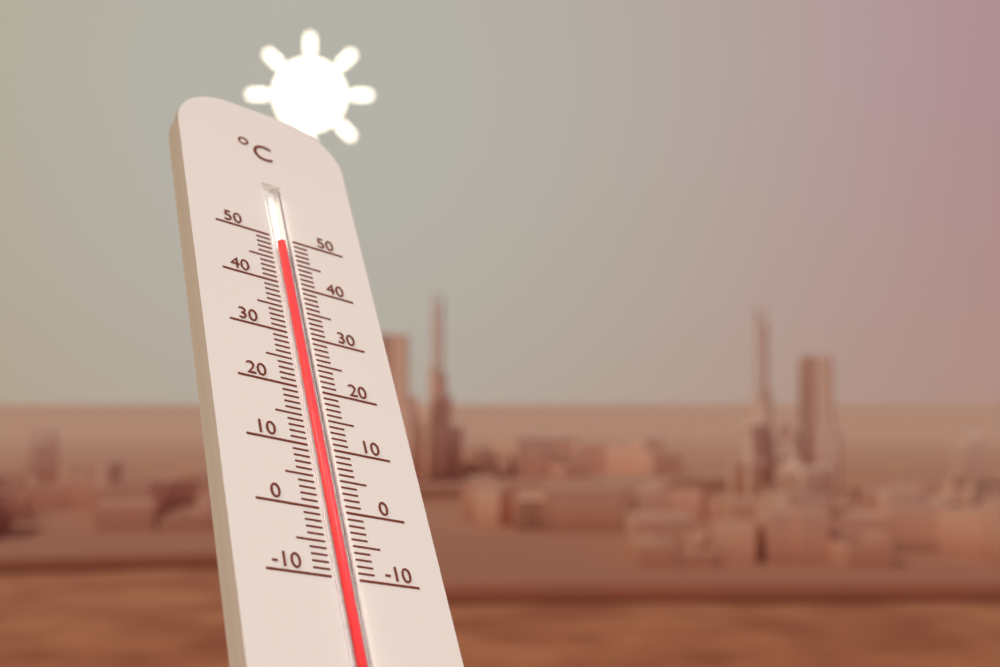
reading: 49 °C
